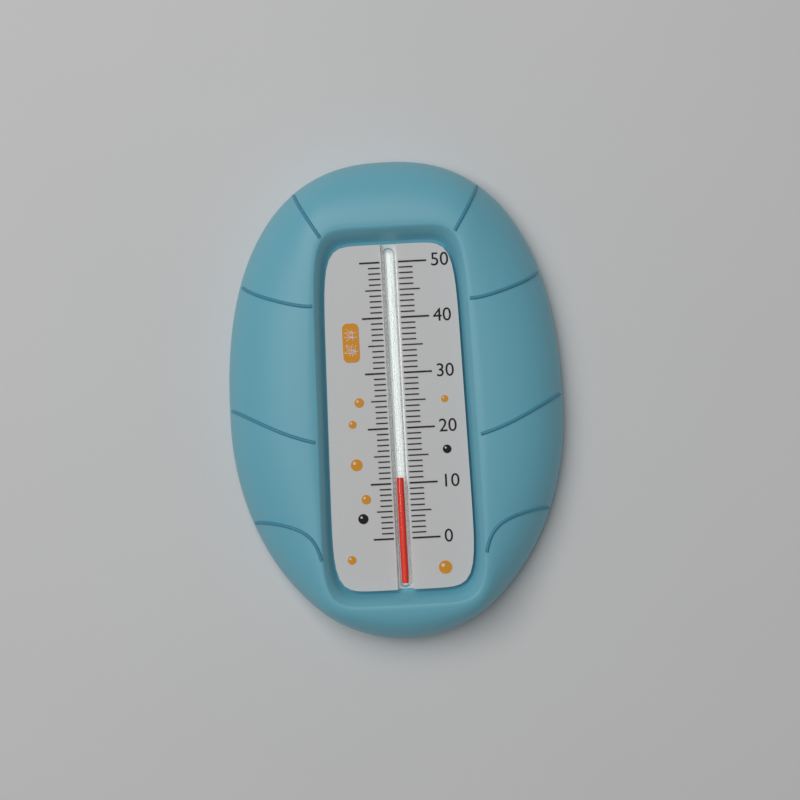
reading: 11 (no unit)
